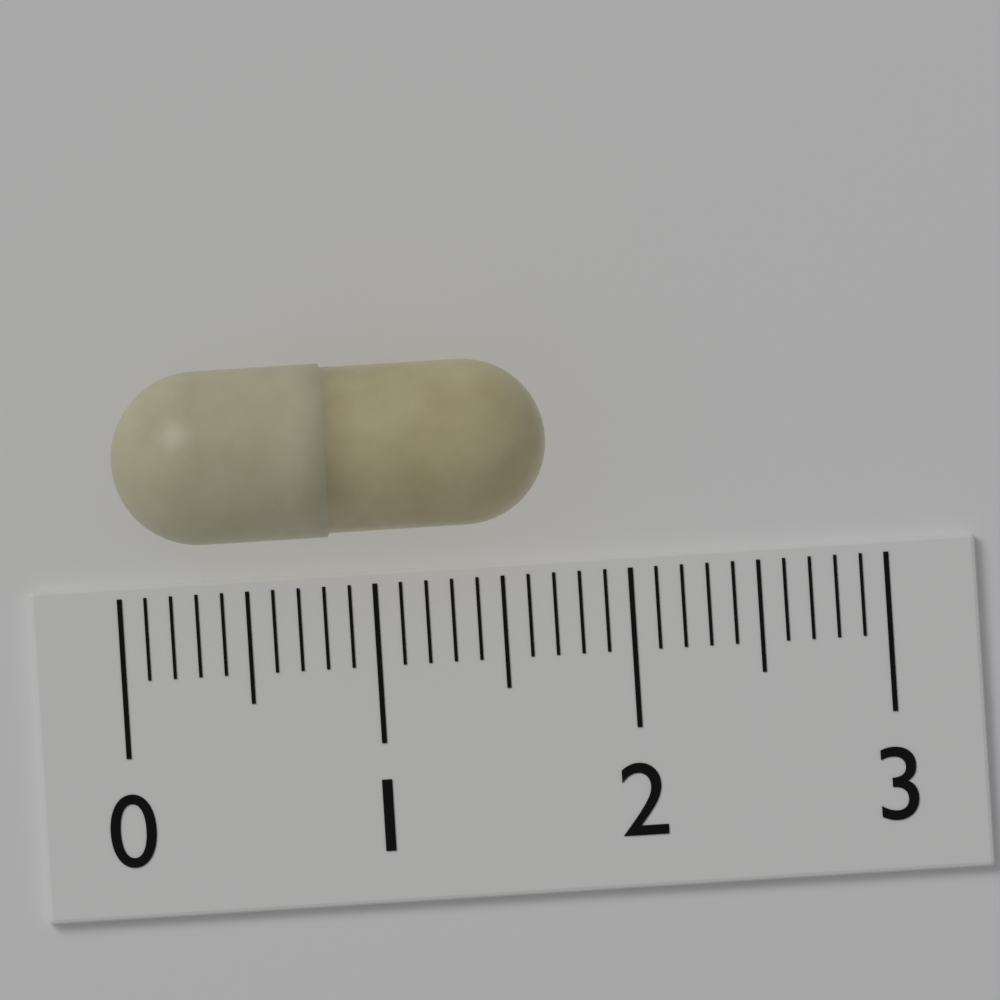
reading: 1.7 (no unit)
